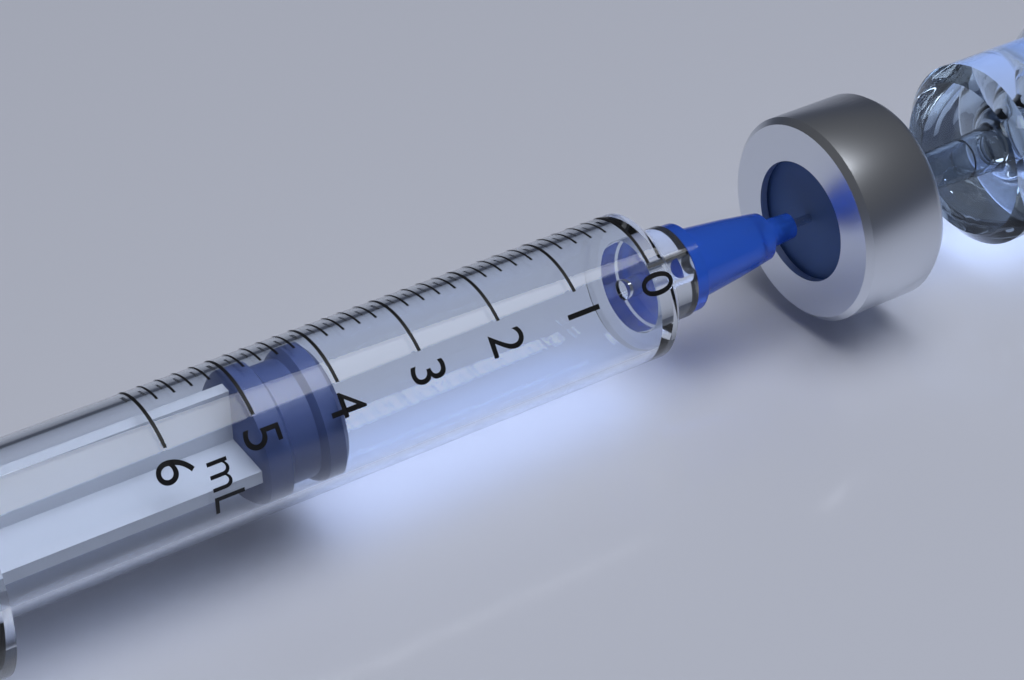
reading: 4.0 mL
